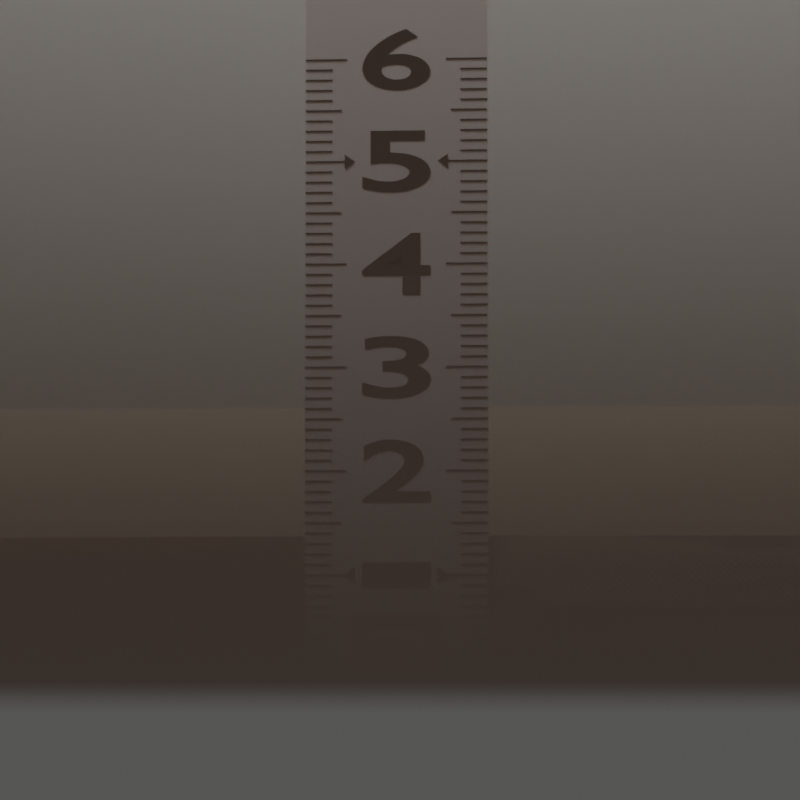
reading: 1.4 (no unit)
